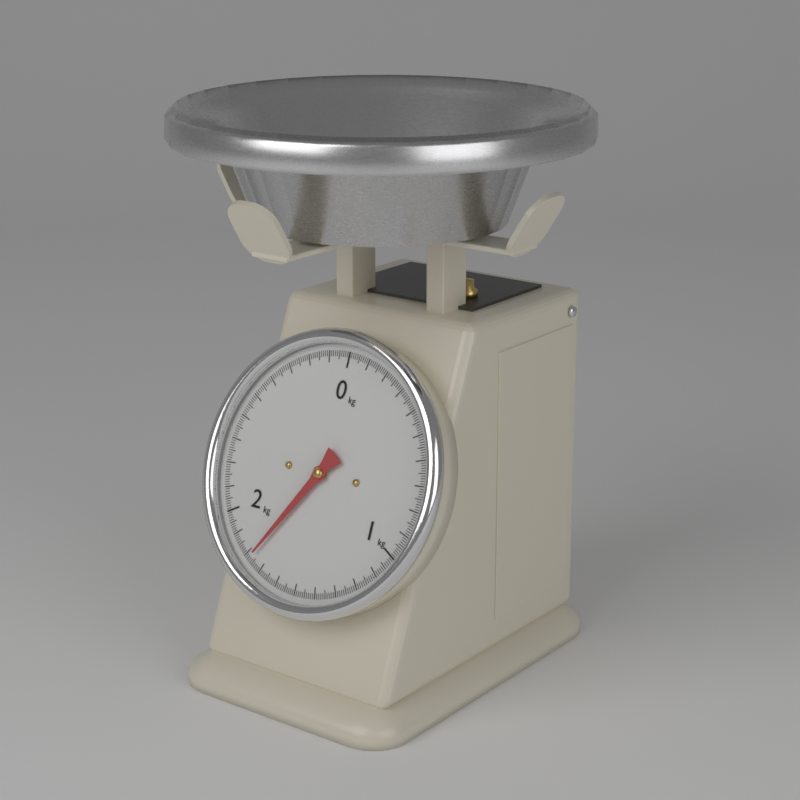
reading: 1.77 kg
